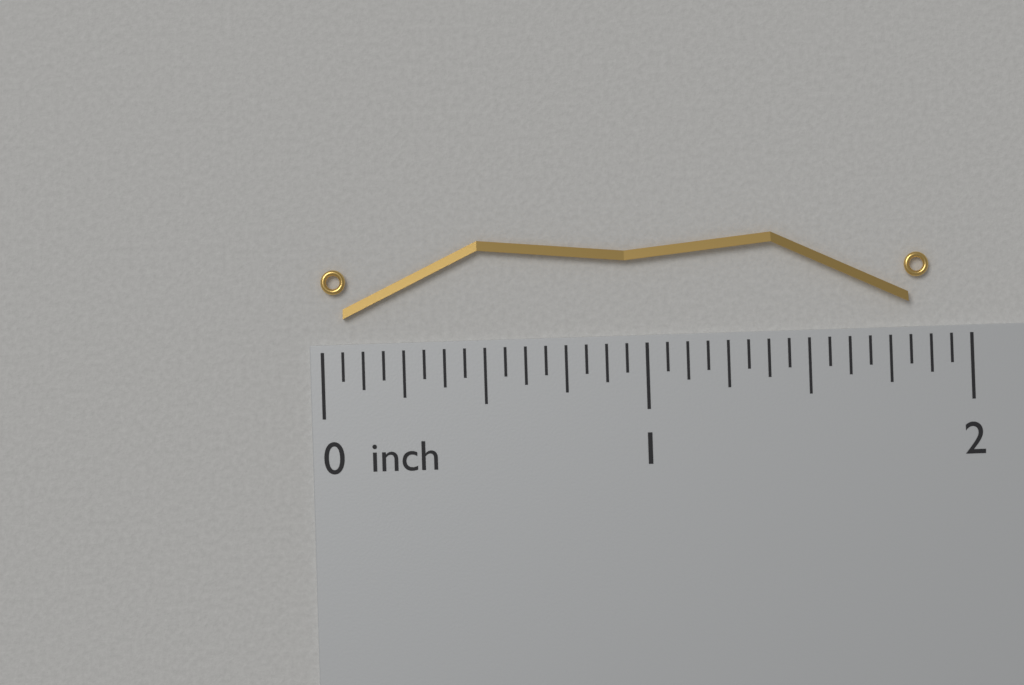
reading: 1.8750 inch
